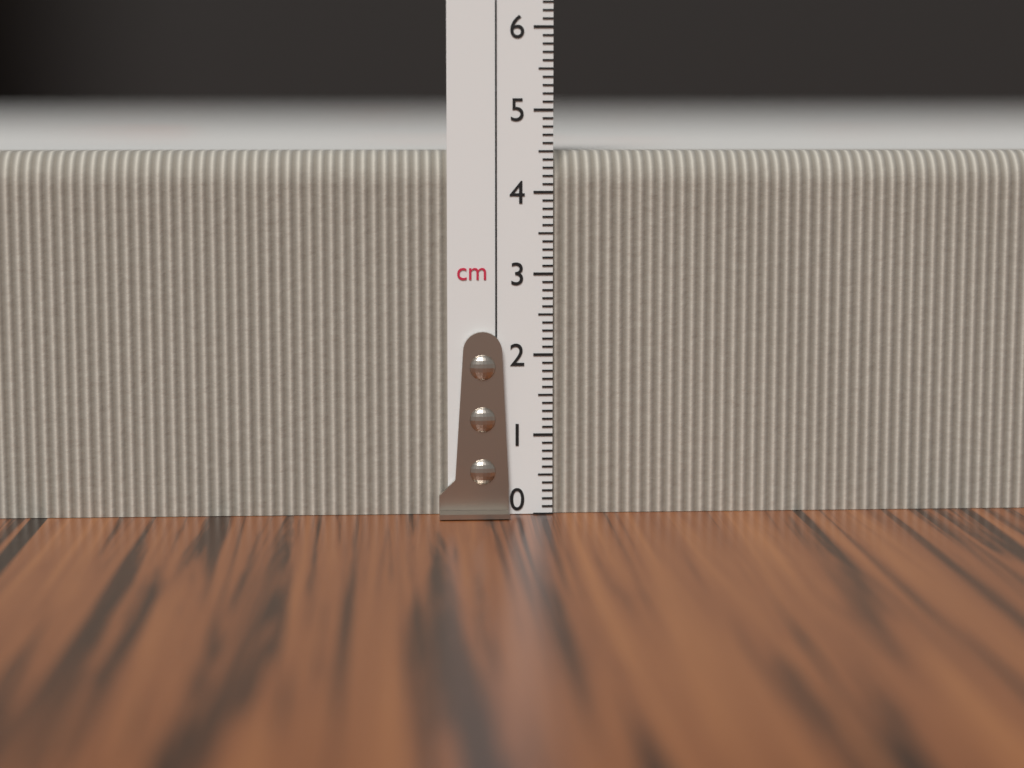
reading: 4.5 cm
